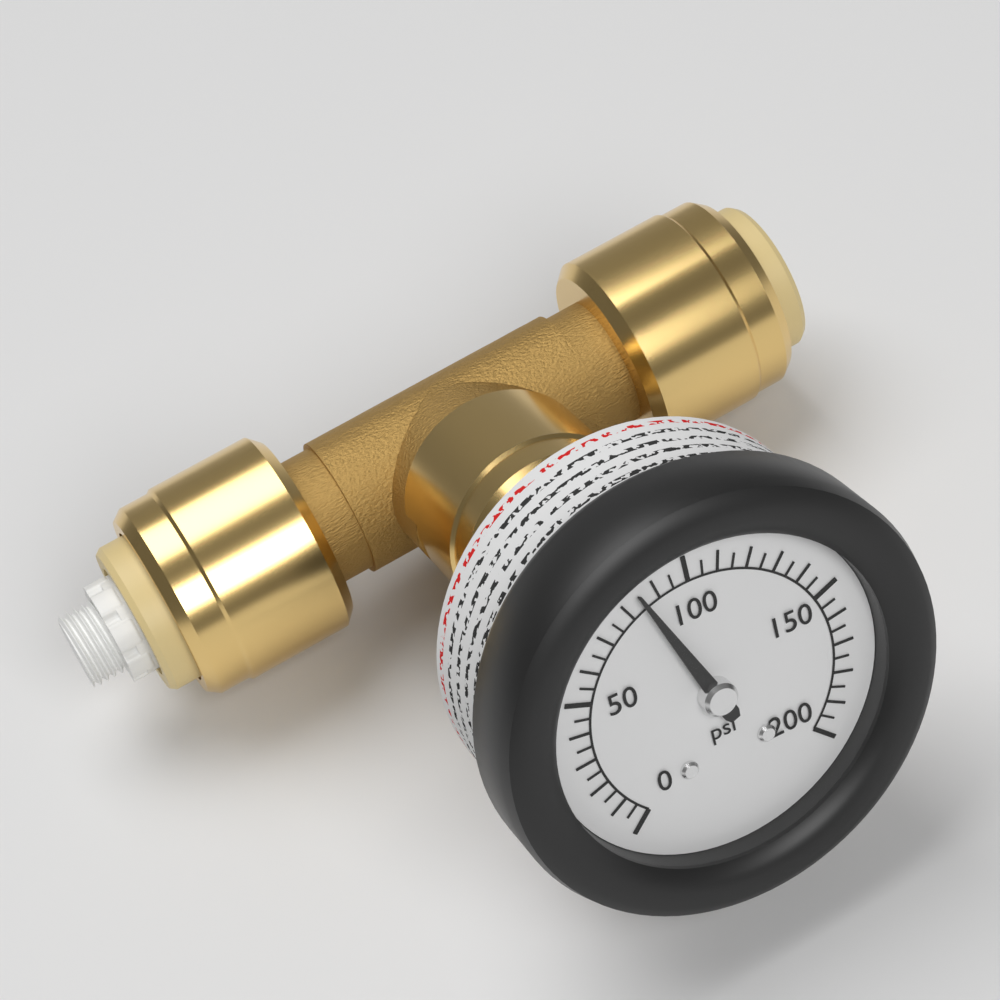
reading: 85 psi
